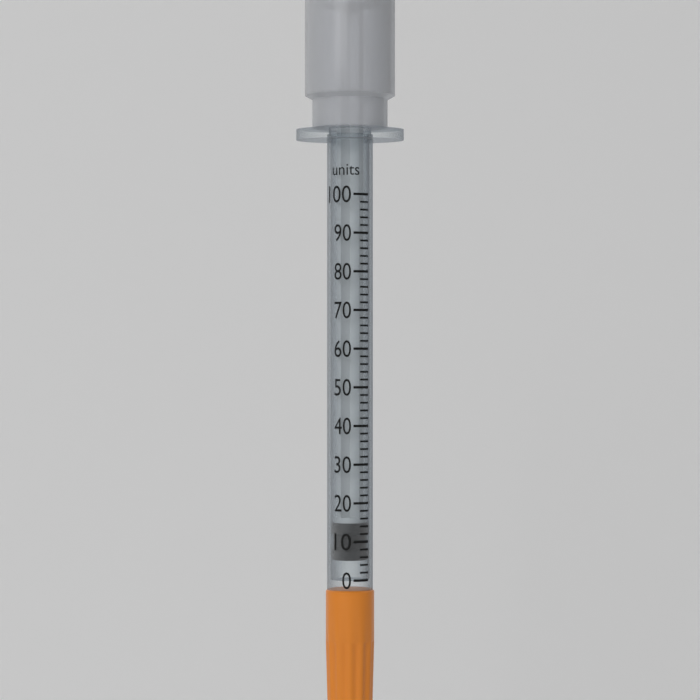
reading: 5 units
